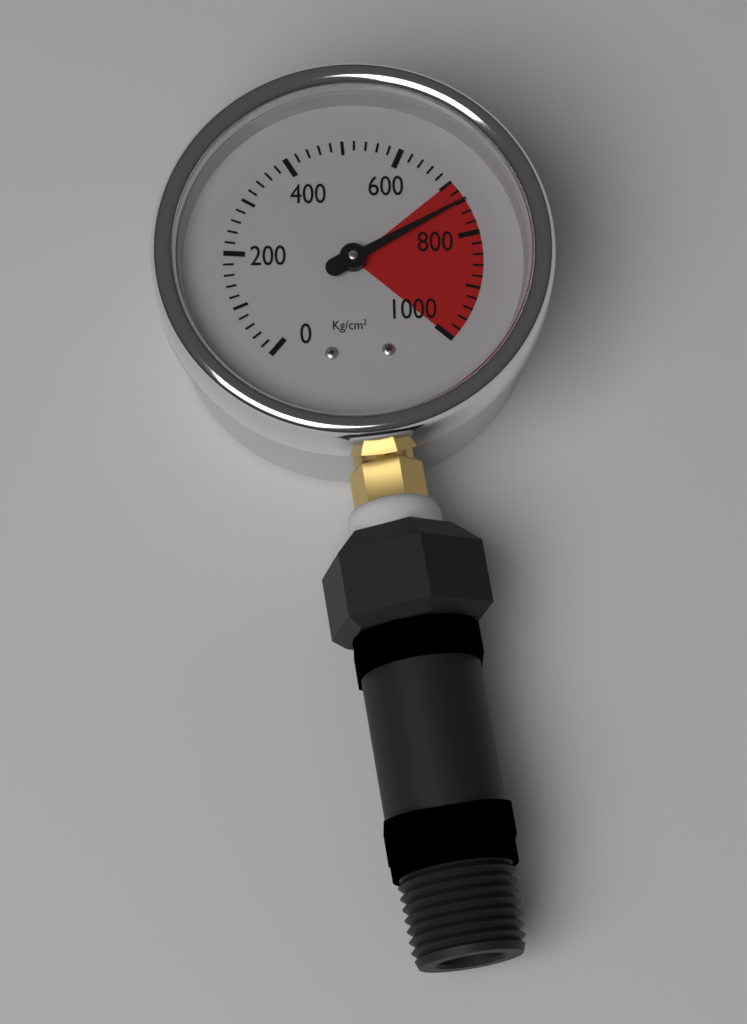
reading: 740 kg/cm²
